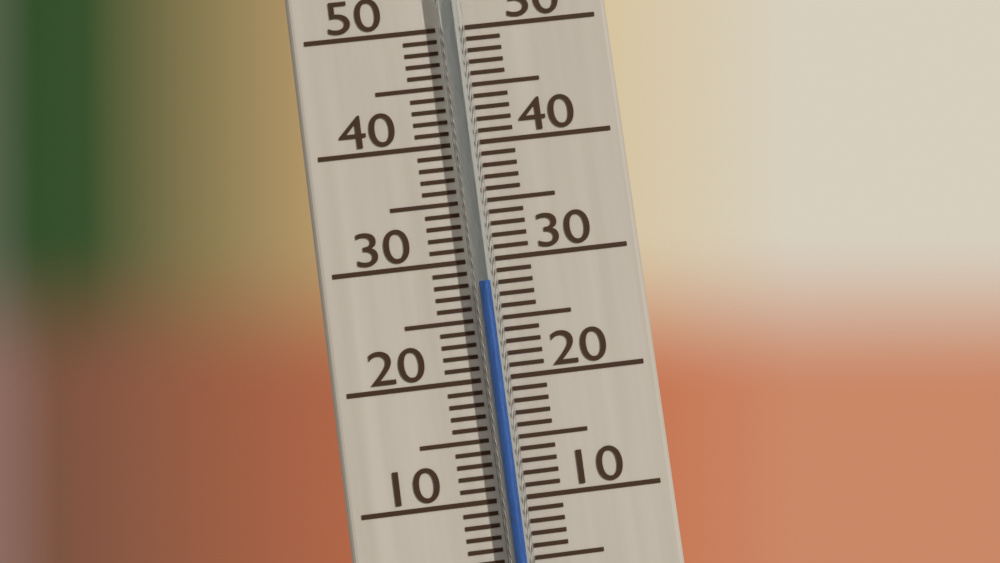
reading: 28 °C
